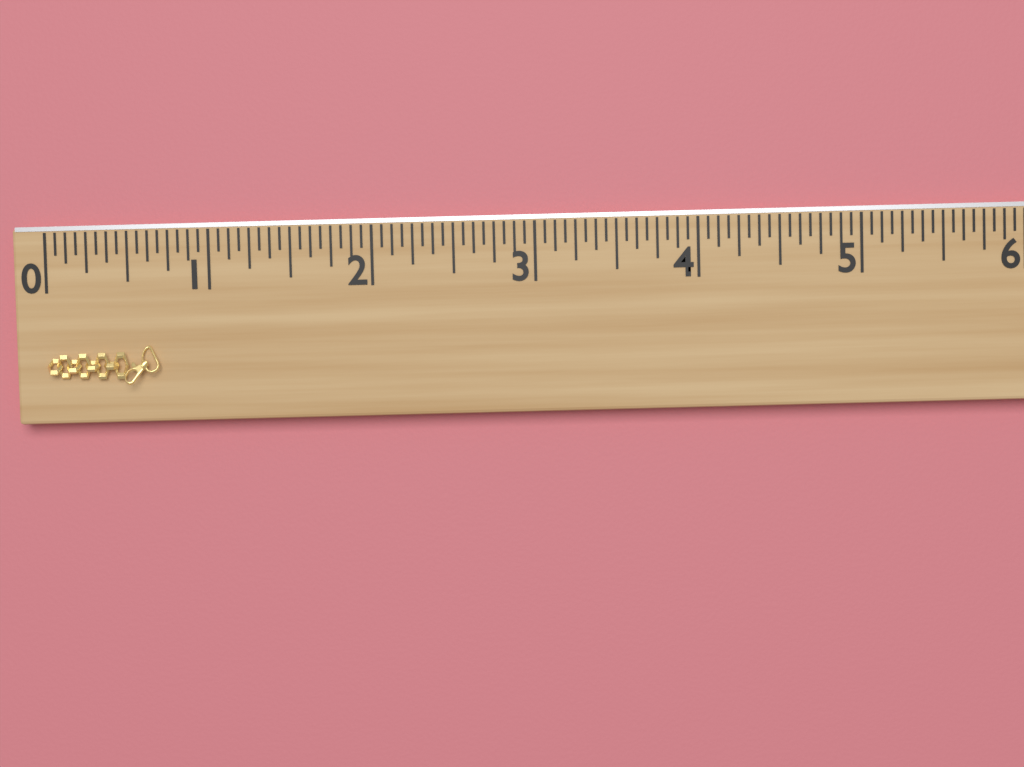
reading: 0.6875 (no unit)
